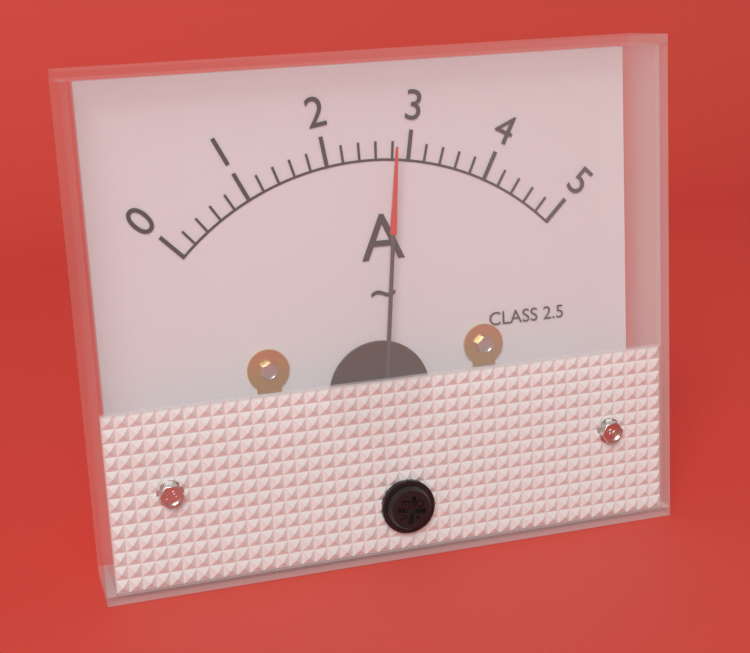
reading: 2.8 A
